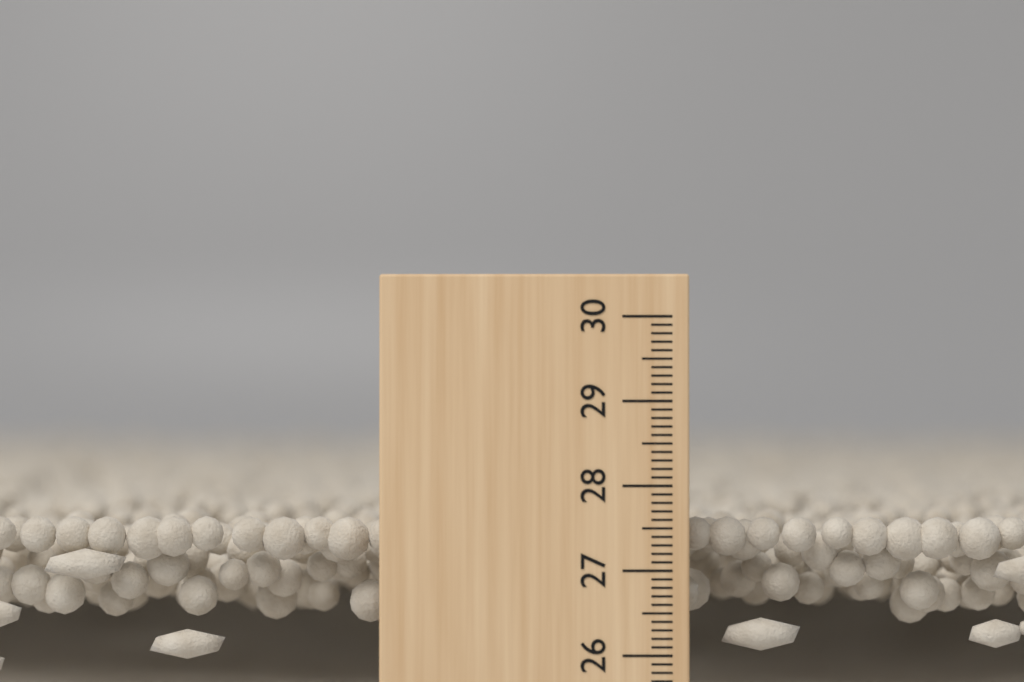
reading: 27.6 cm
